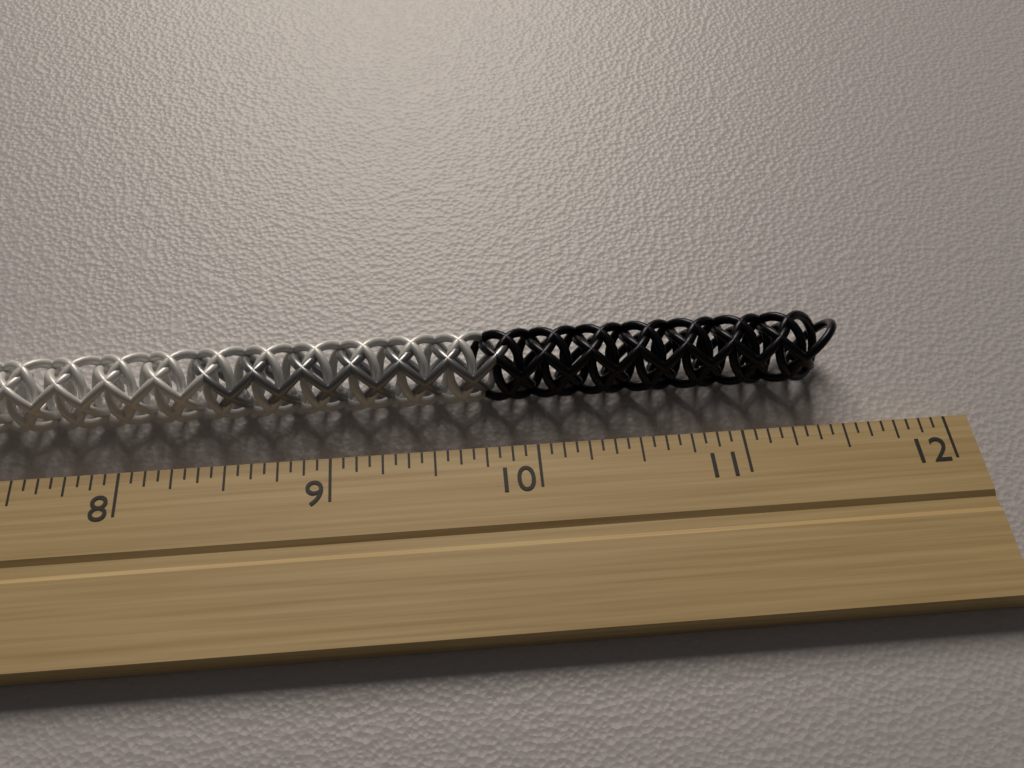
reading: 11.5625 inch
